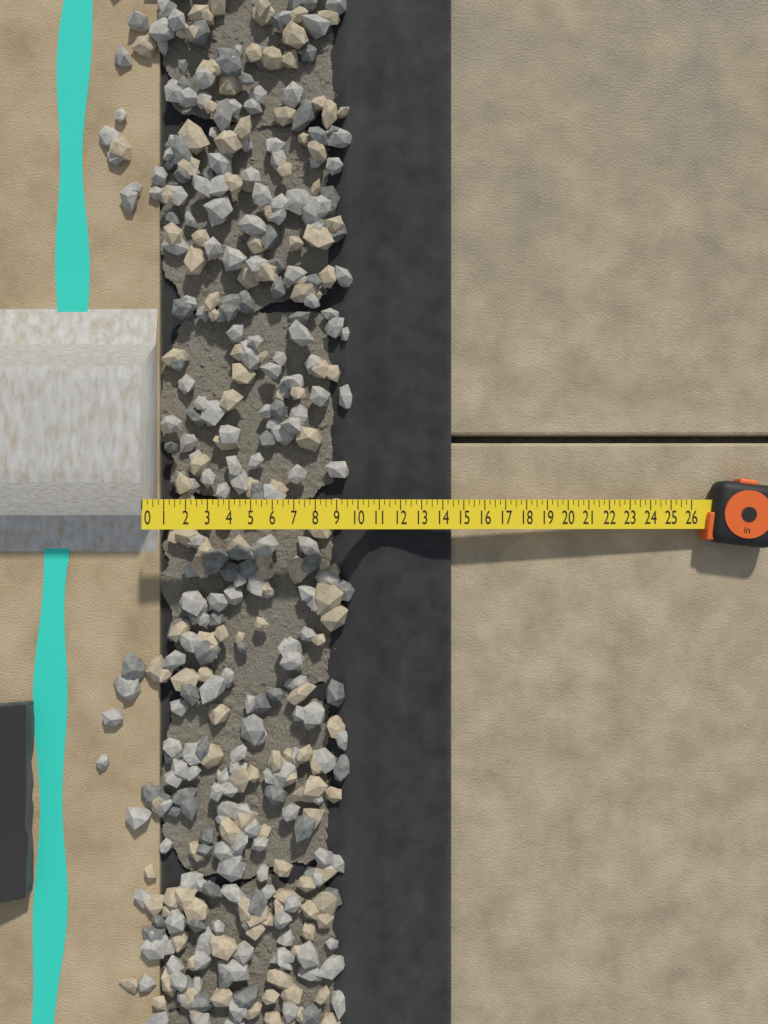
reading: 14.50 in
